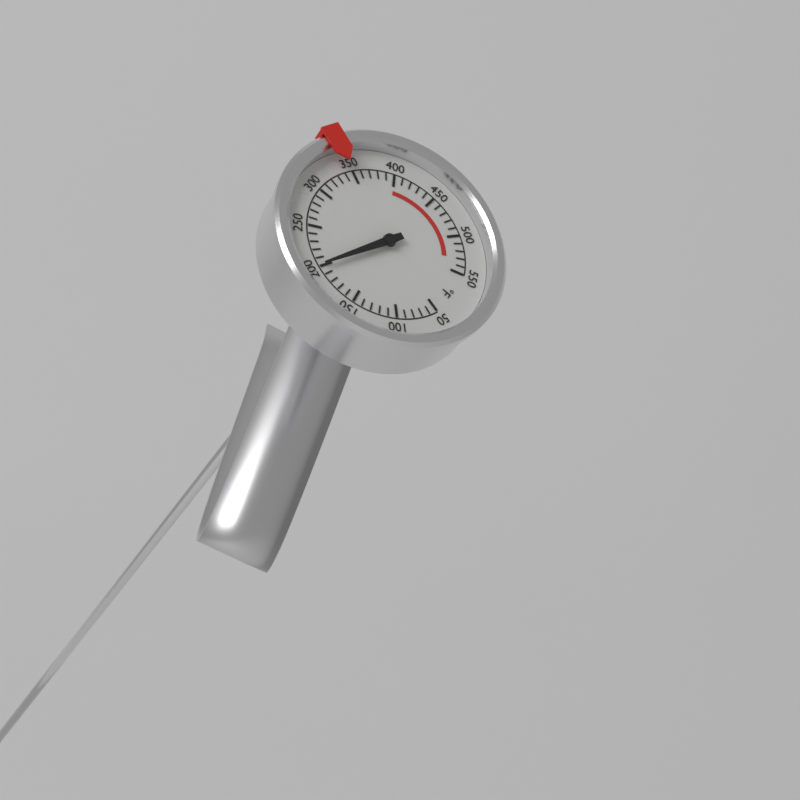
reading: 200 °F
